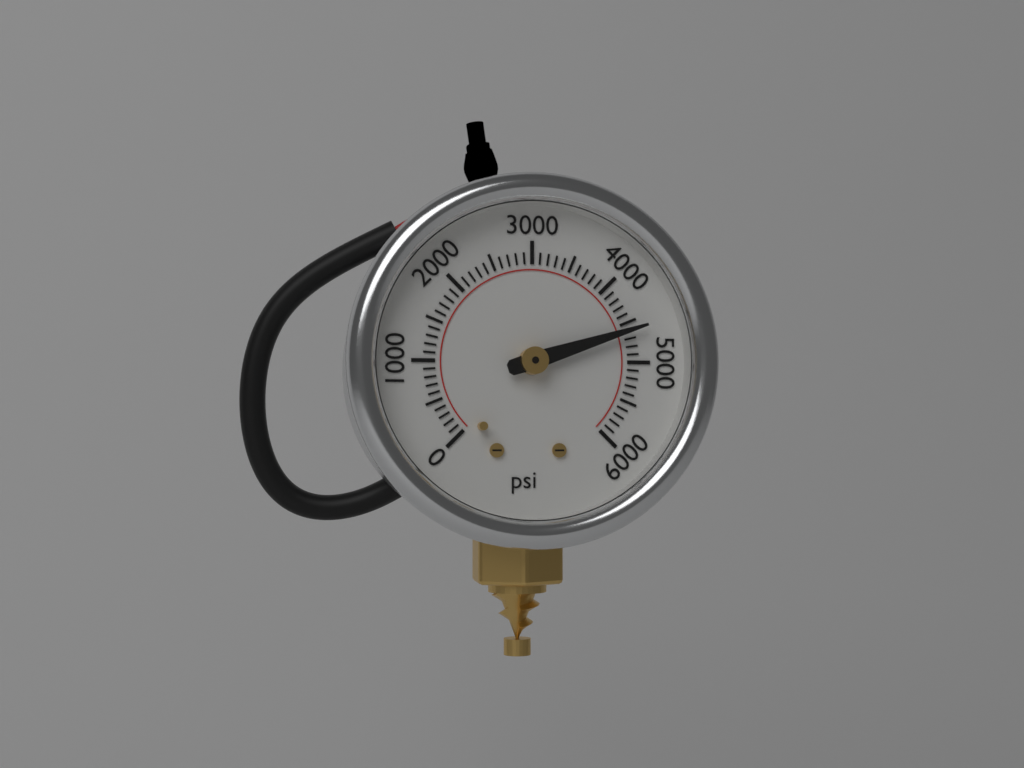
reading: 4600 psi
